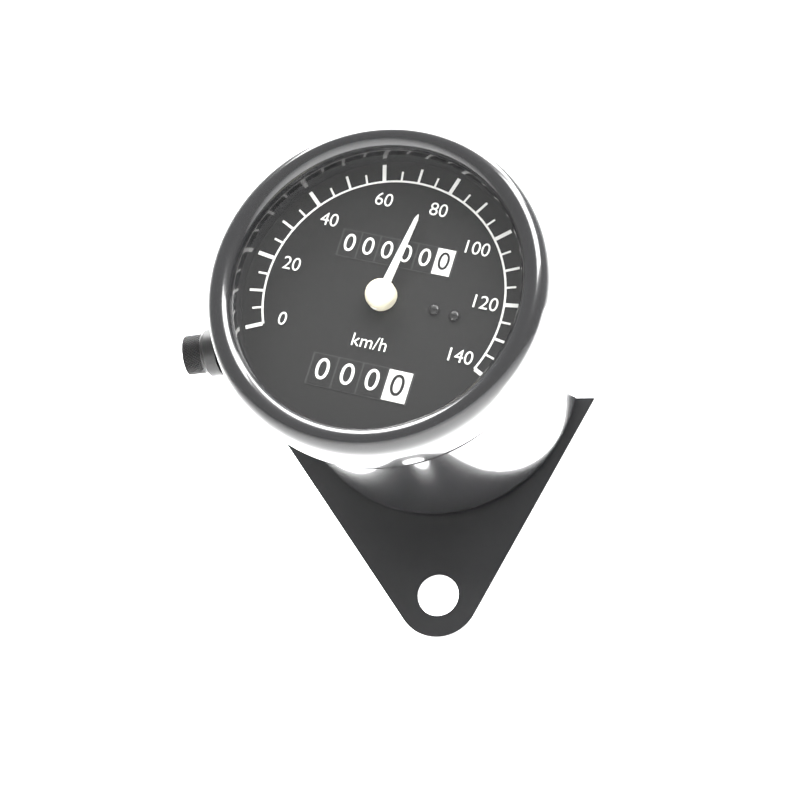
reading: 75 km/h
